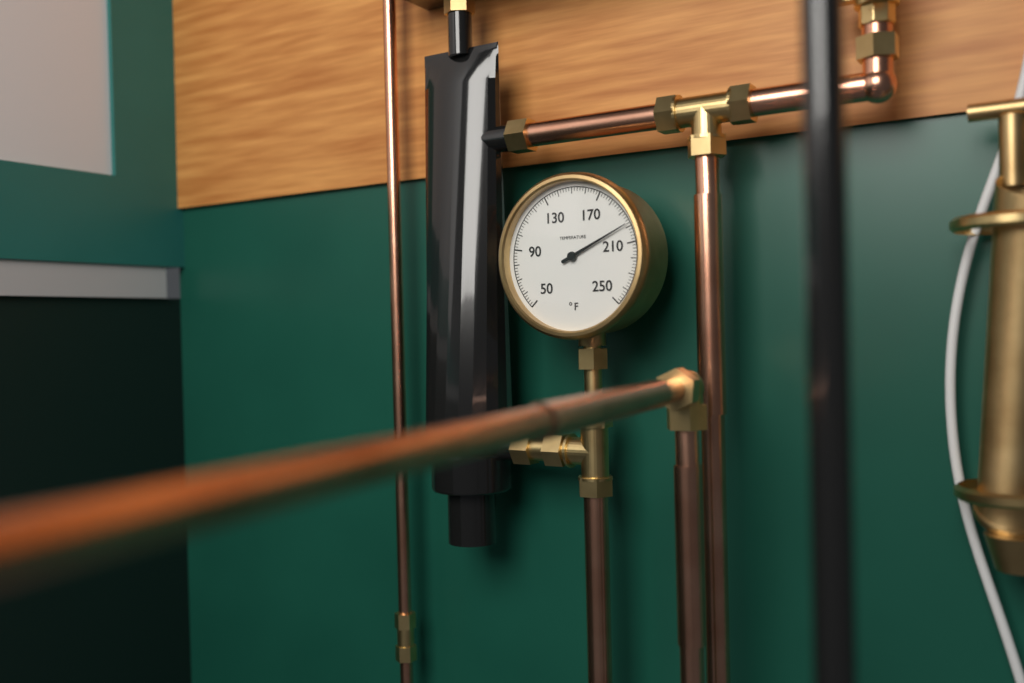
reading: 198 °F
